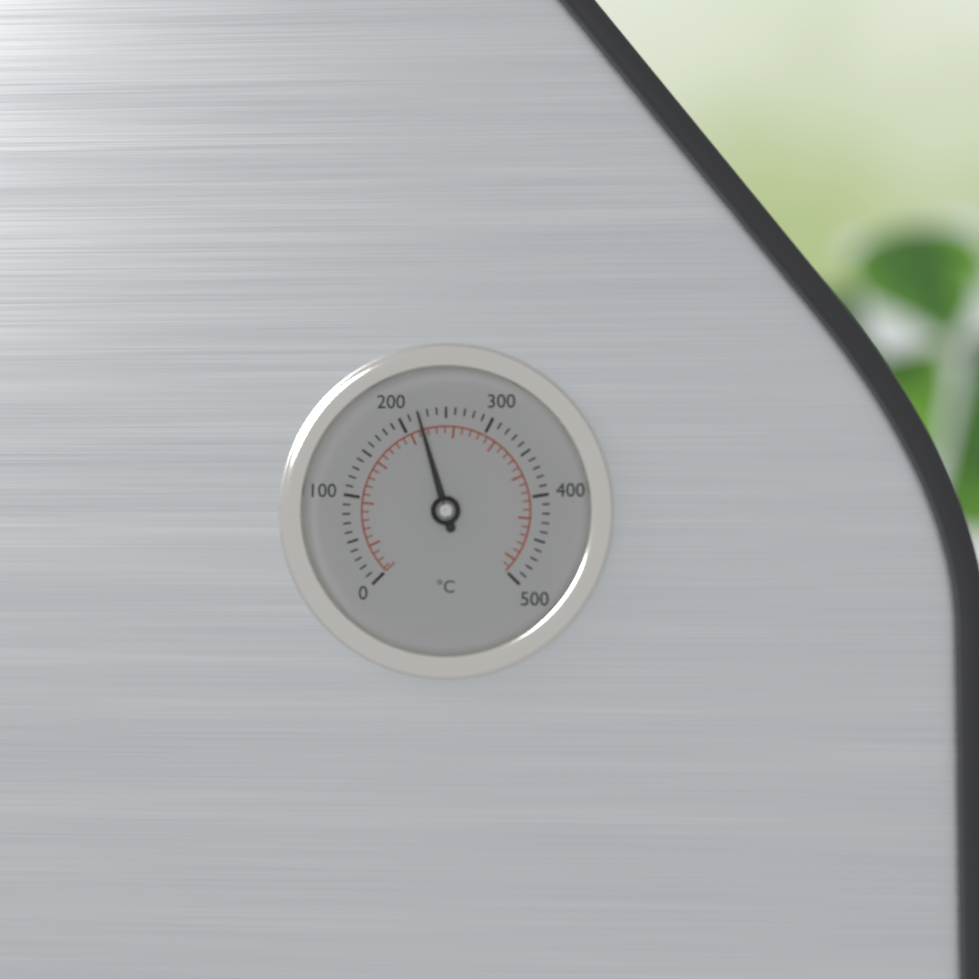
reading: 220 °C
